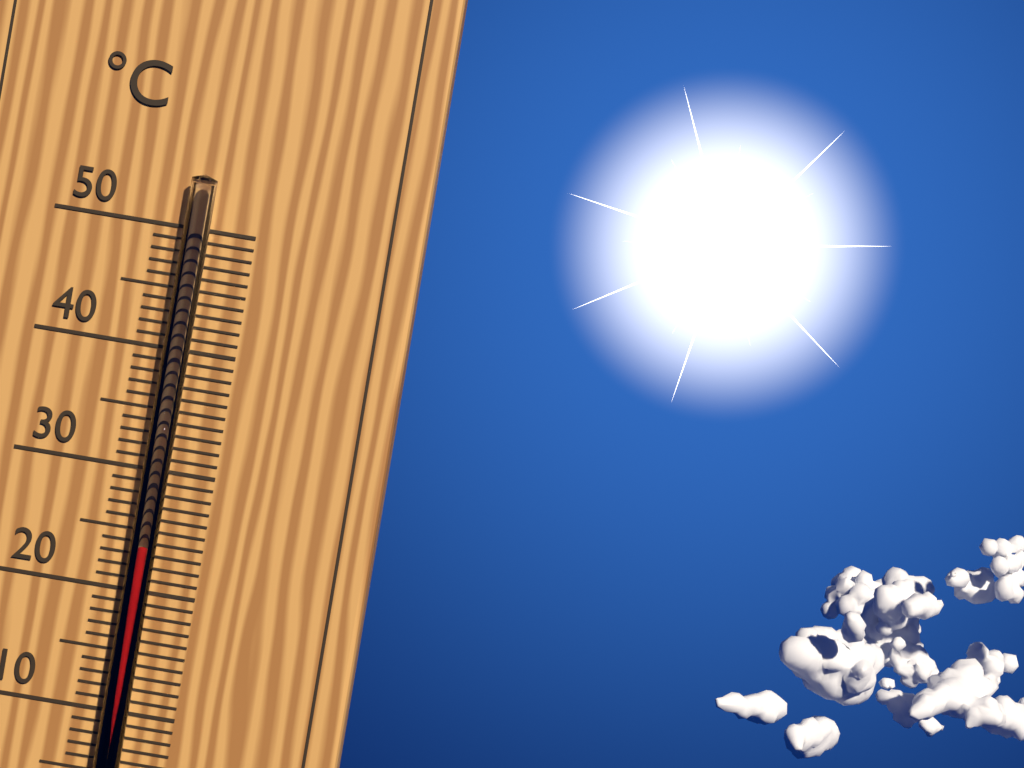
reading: 24 °C
